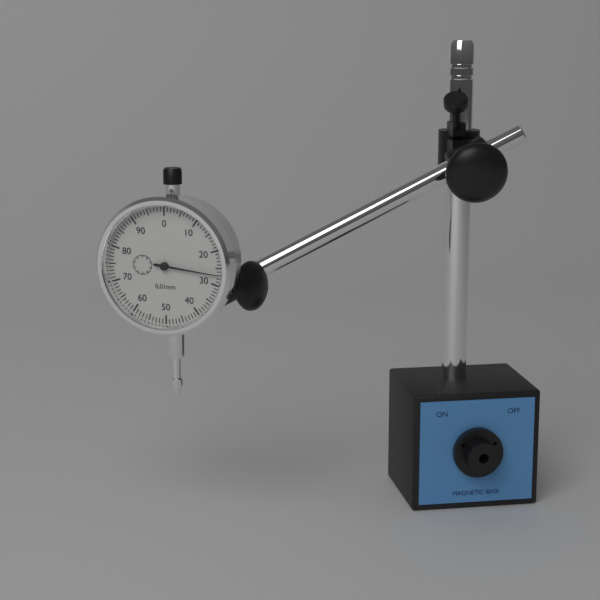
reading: 0.27 mm
